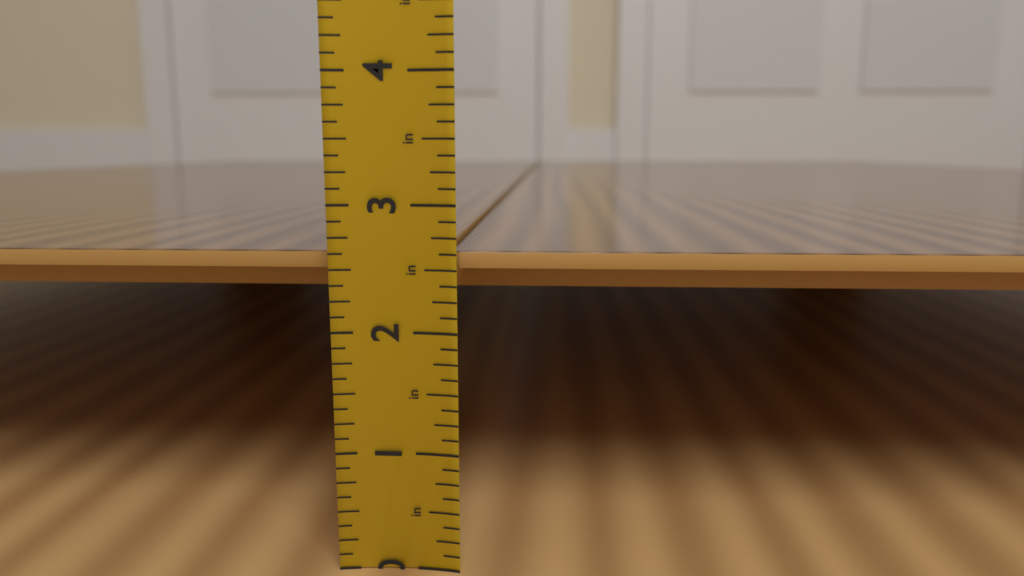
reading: 2.625 in
